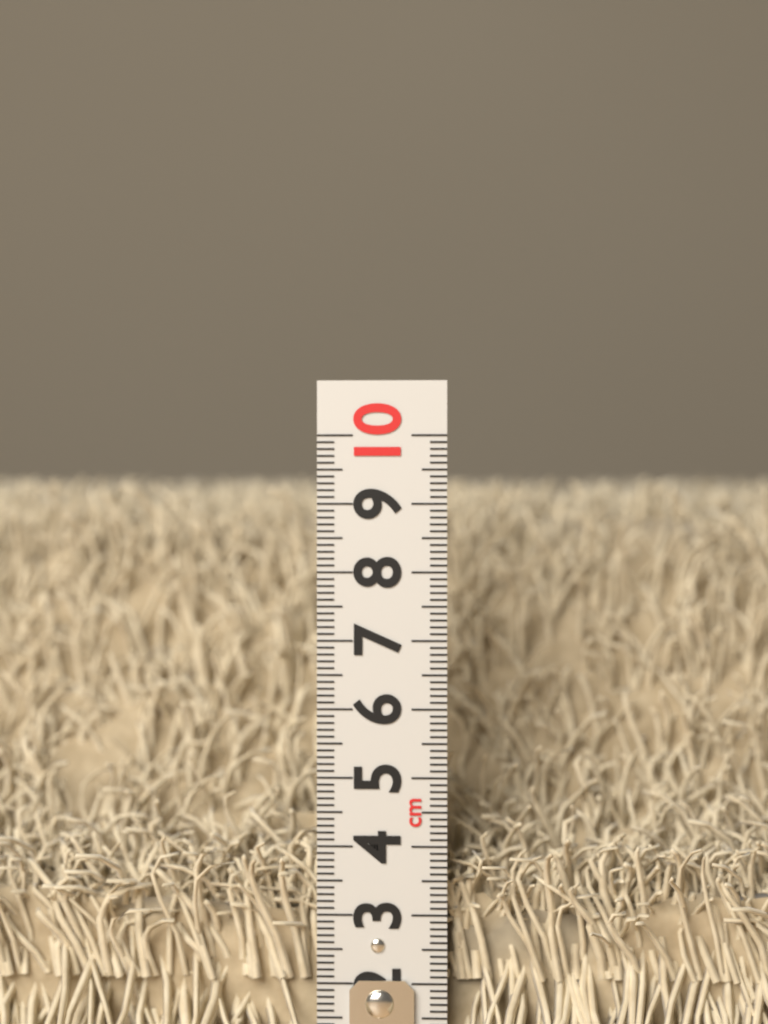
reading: 9.6 cm
